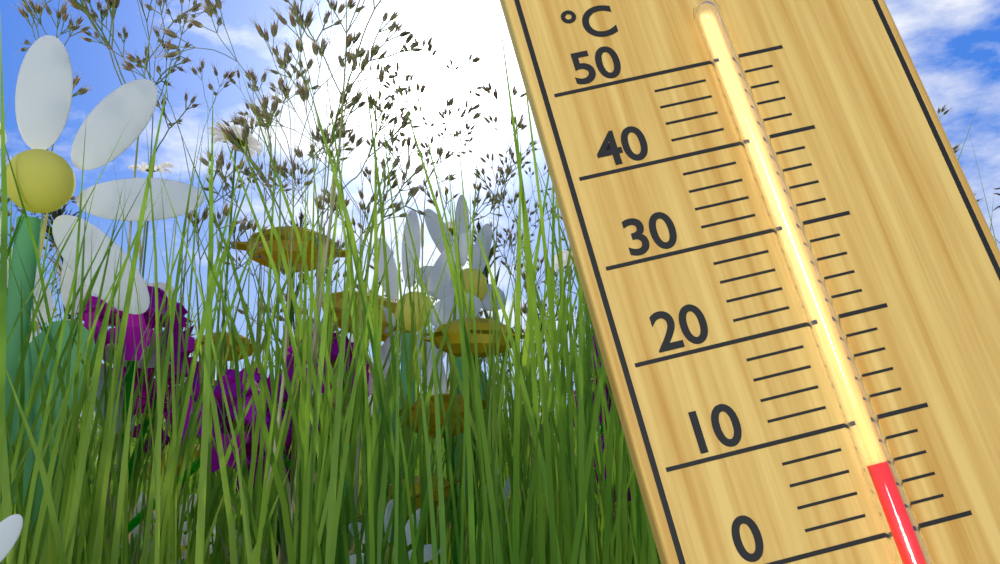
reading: 6 °C
